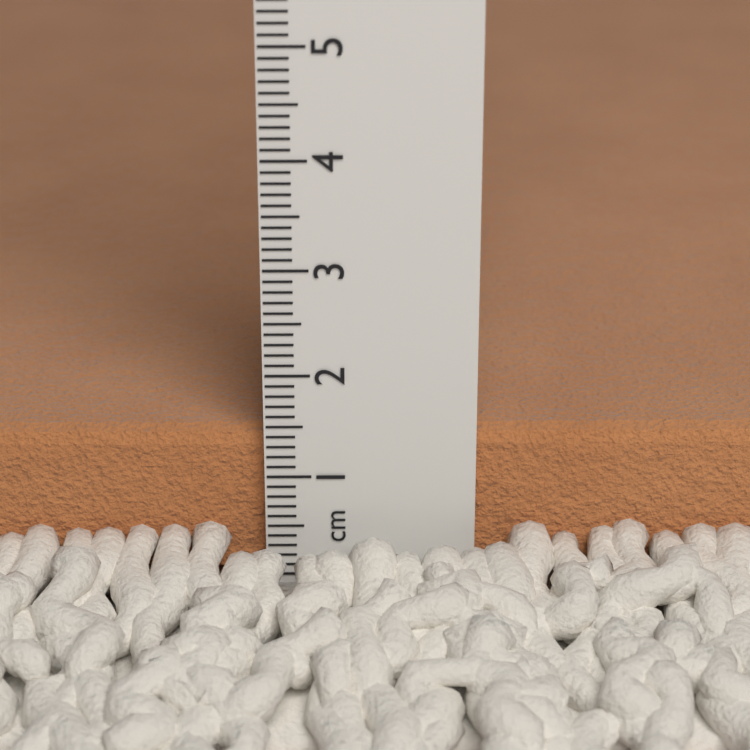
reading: 1.4 cm
